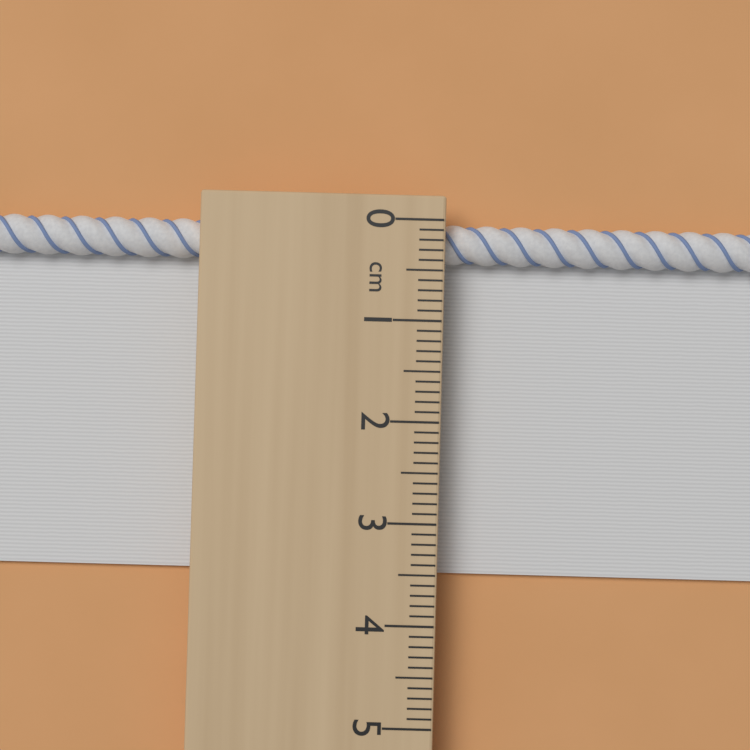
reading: 3.5 cm
